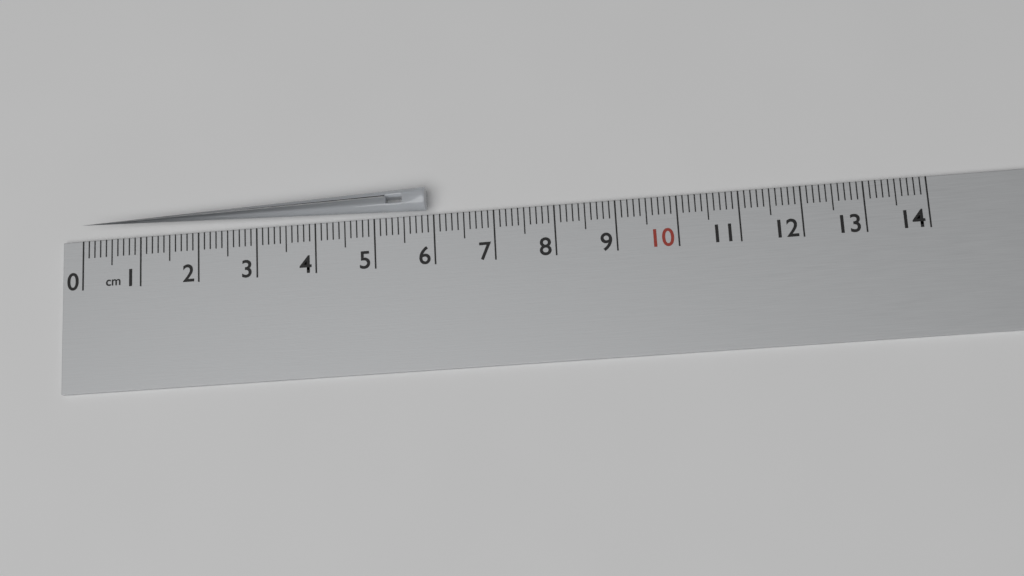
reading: 5.9 cm
